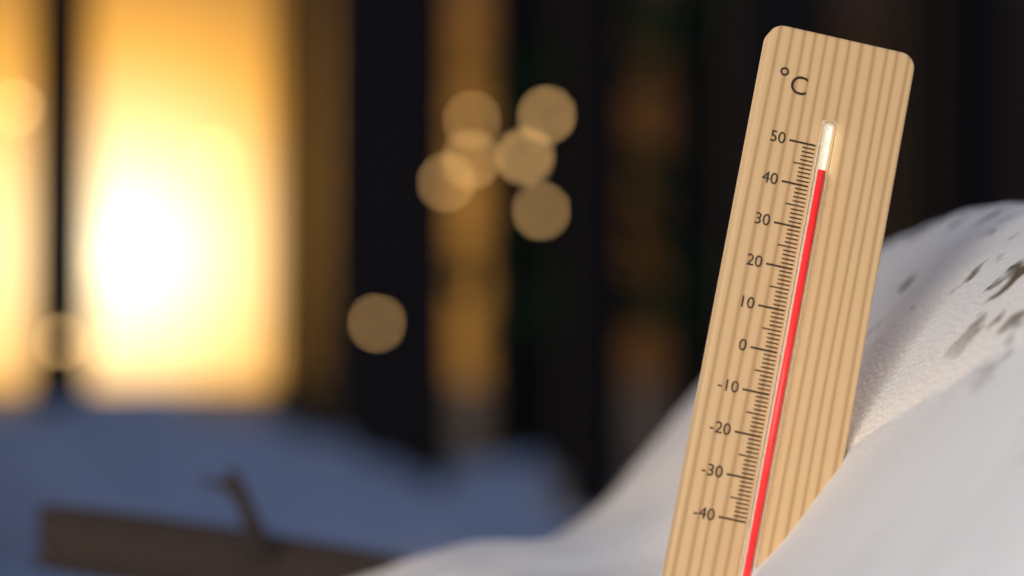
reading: 44 °C
